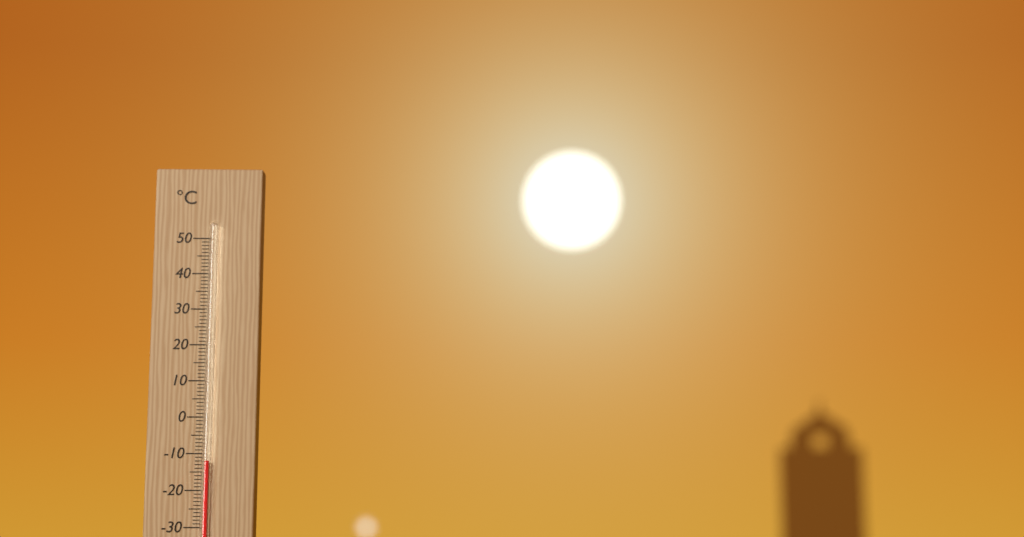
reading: -12 °C
